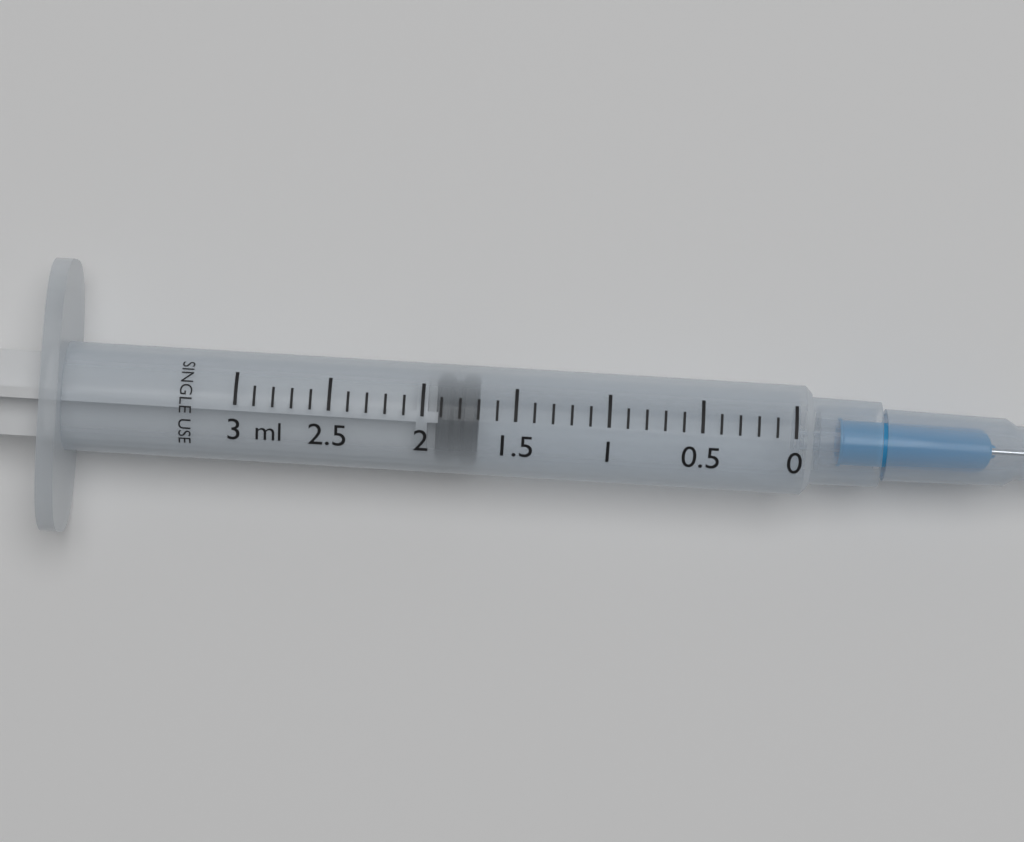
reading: 1.7 ml
